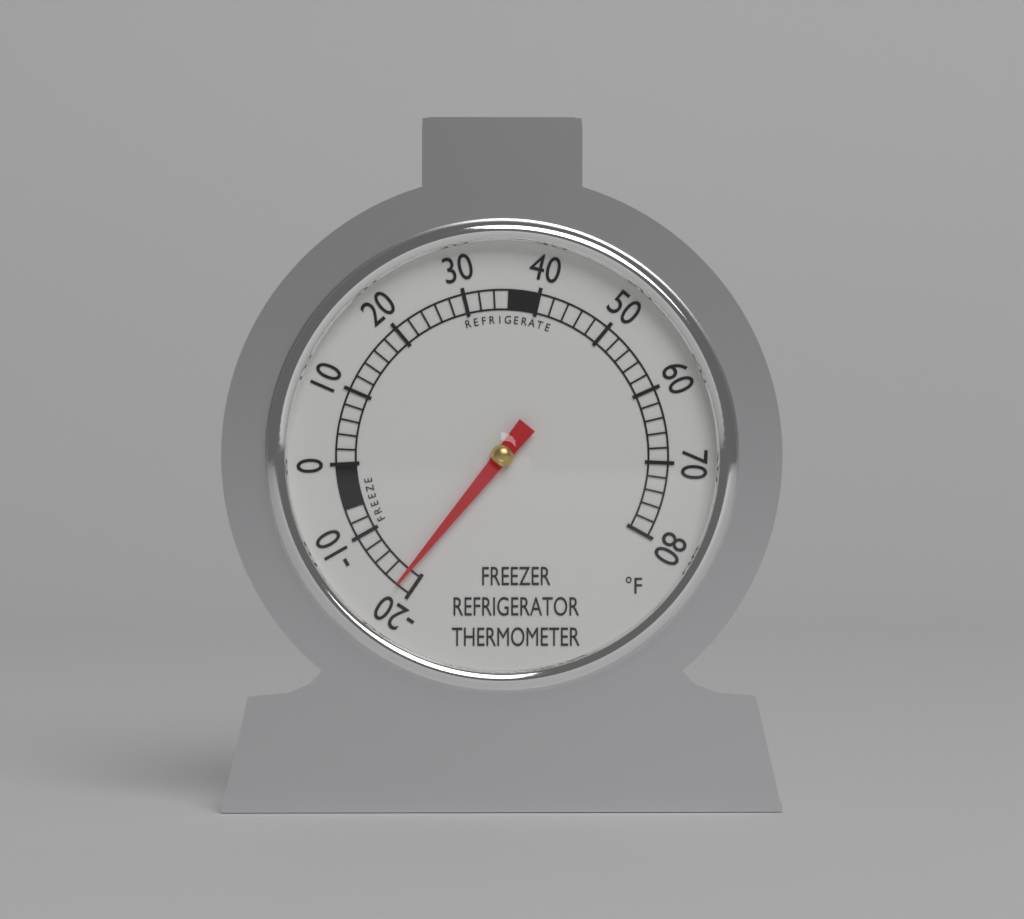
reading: -18 °F
